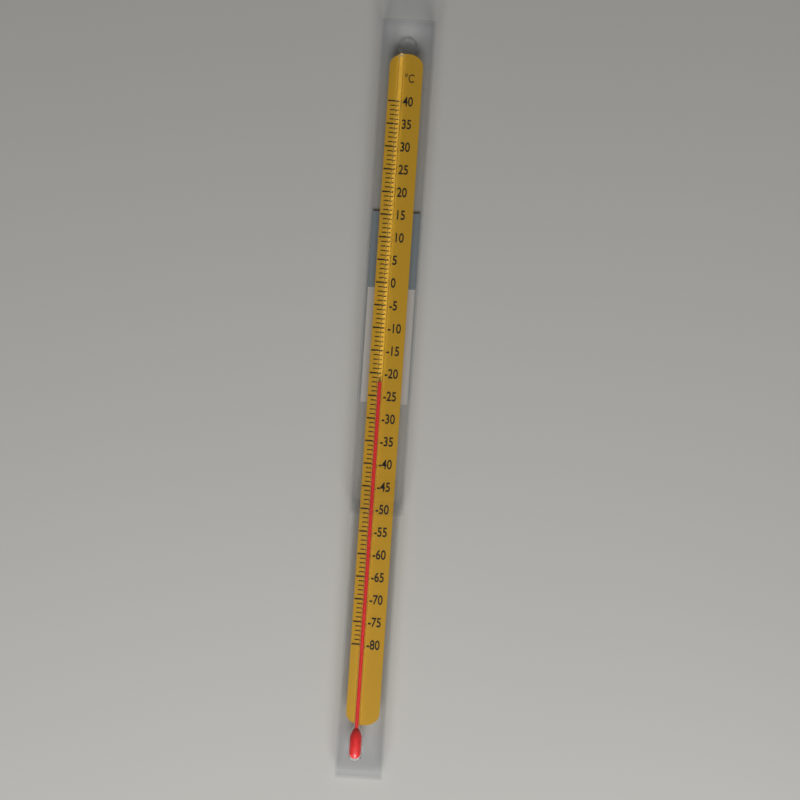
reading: -22 °C
